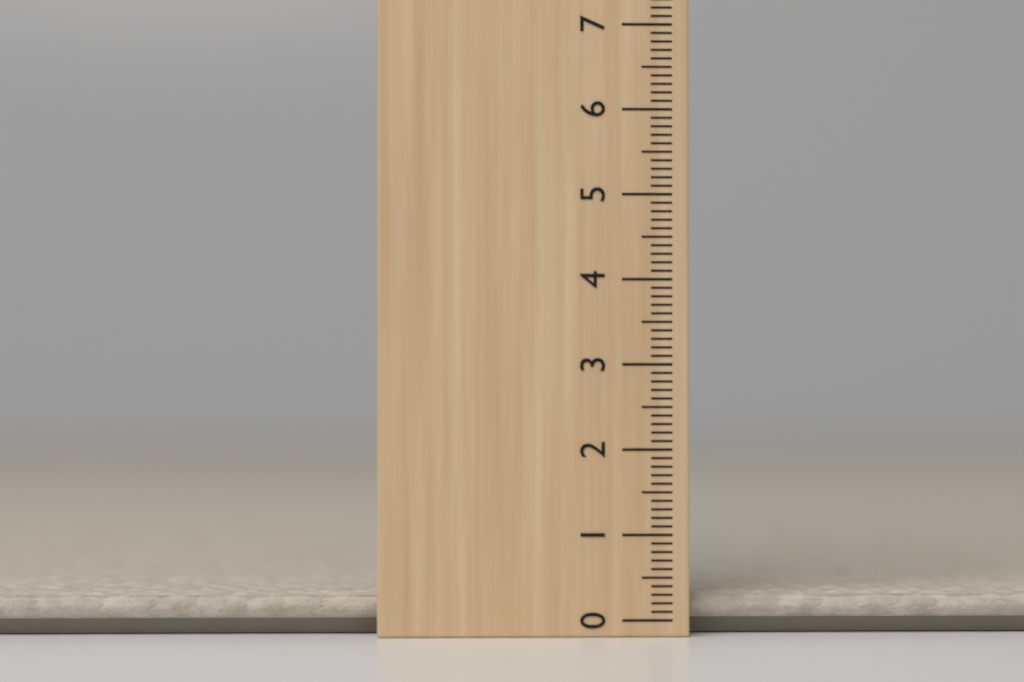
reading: 0.3 cm
